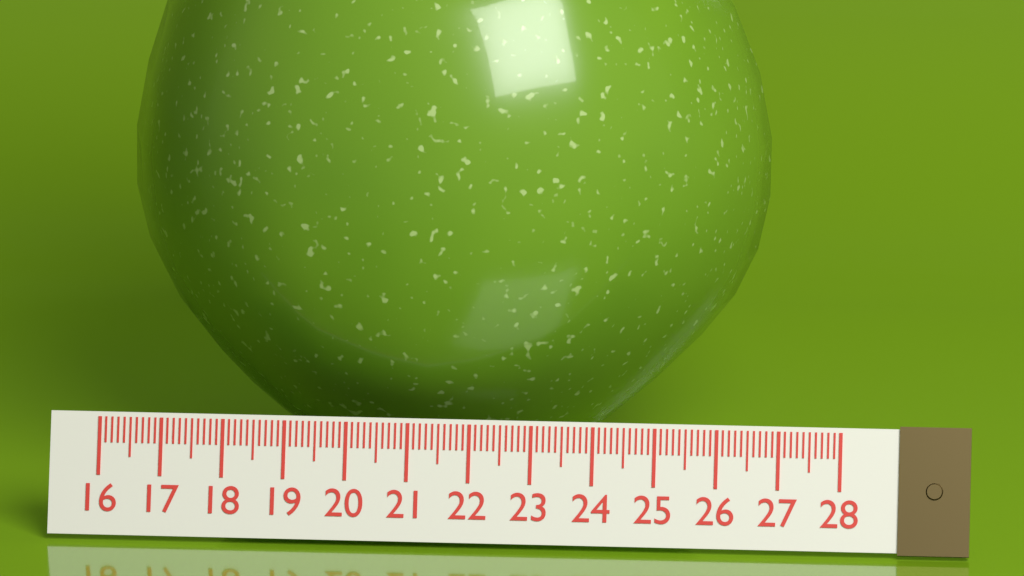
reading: 26.6 (no unit)
